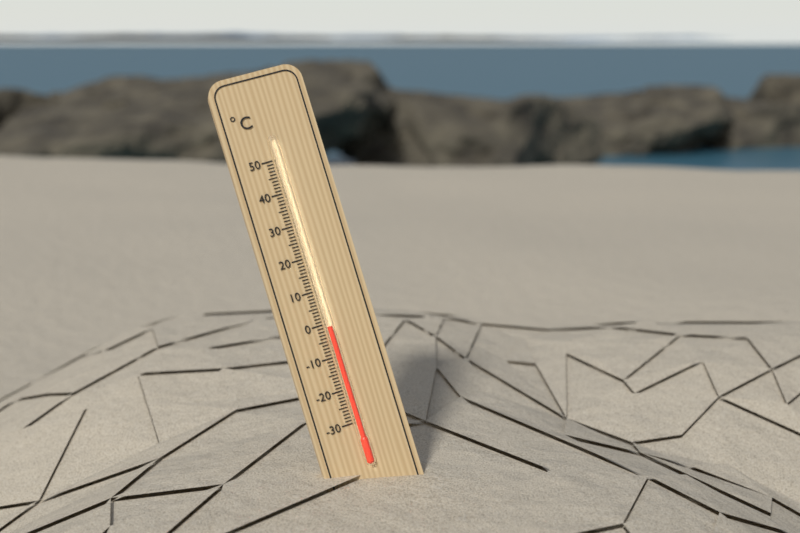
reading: -1 °C
